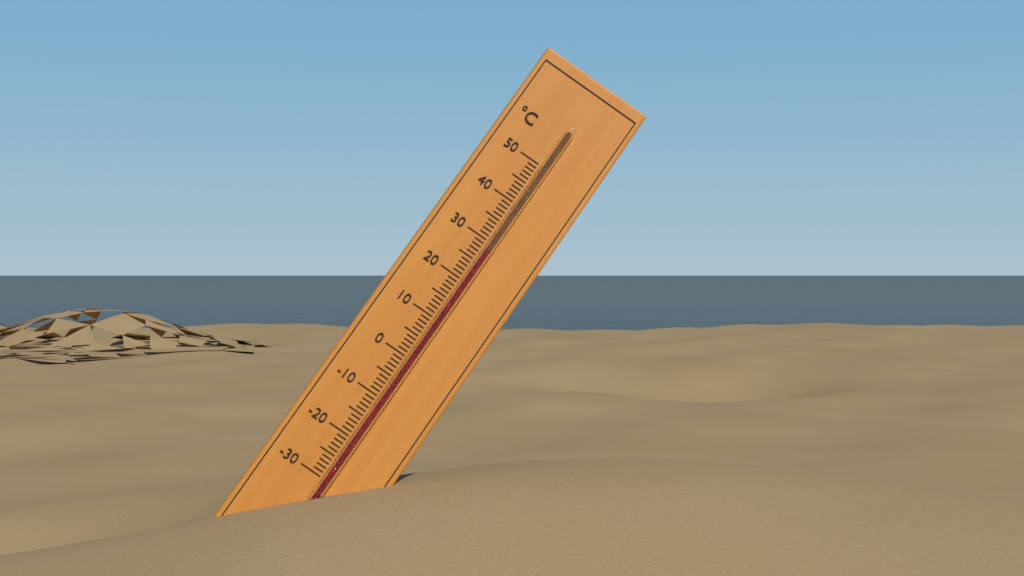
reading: 28 °C
